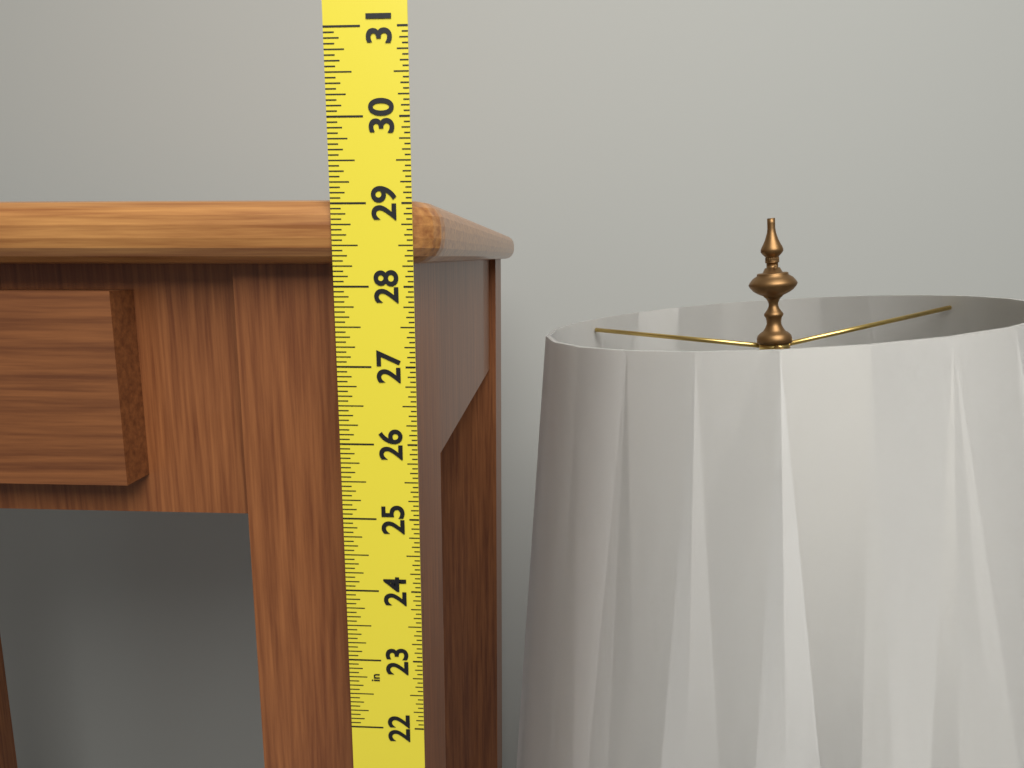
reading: 29.0625 in
